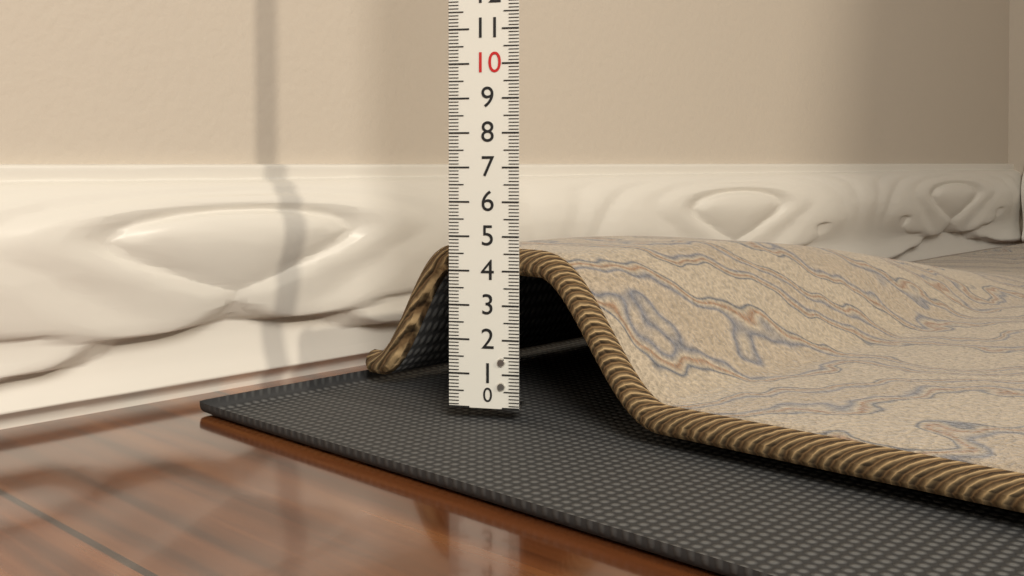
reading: 4.6 (no unit)
